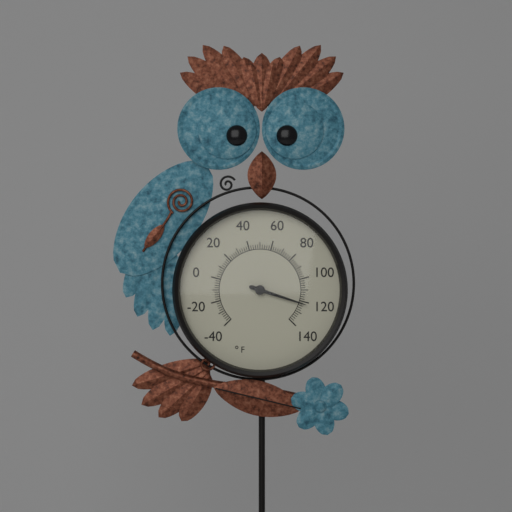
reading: 122 °F
